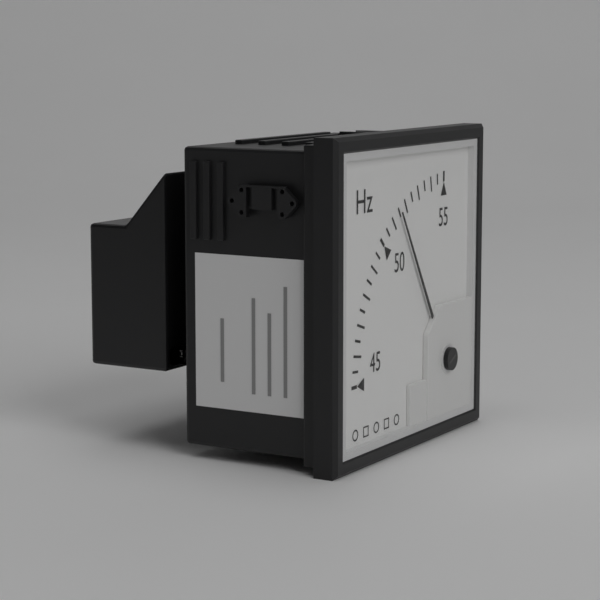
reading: 51.5 Hz
